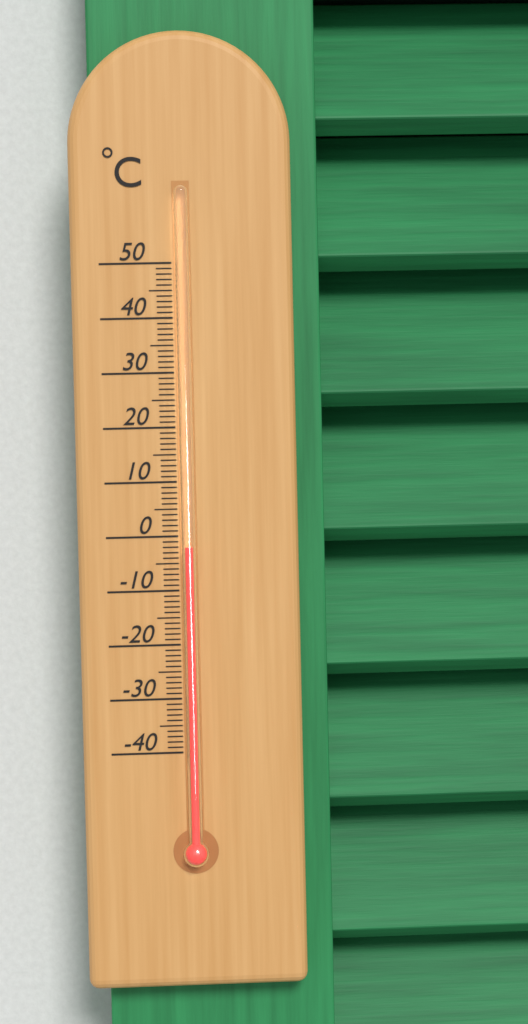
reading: -2 °C
